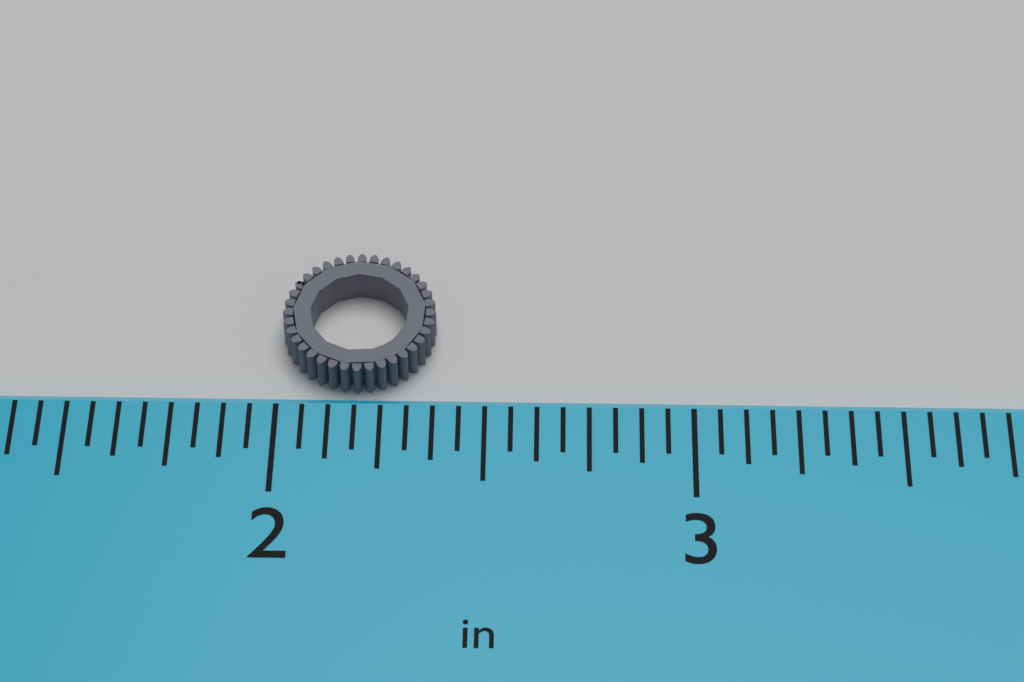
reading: 2.3750 in
